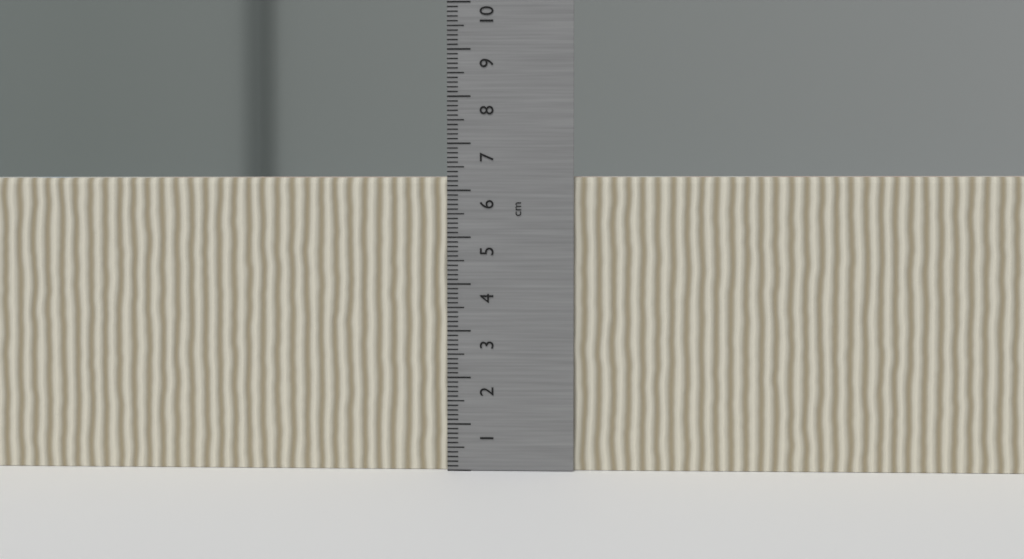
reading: 6.3 cm
